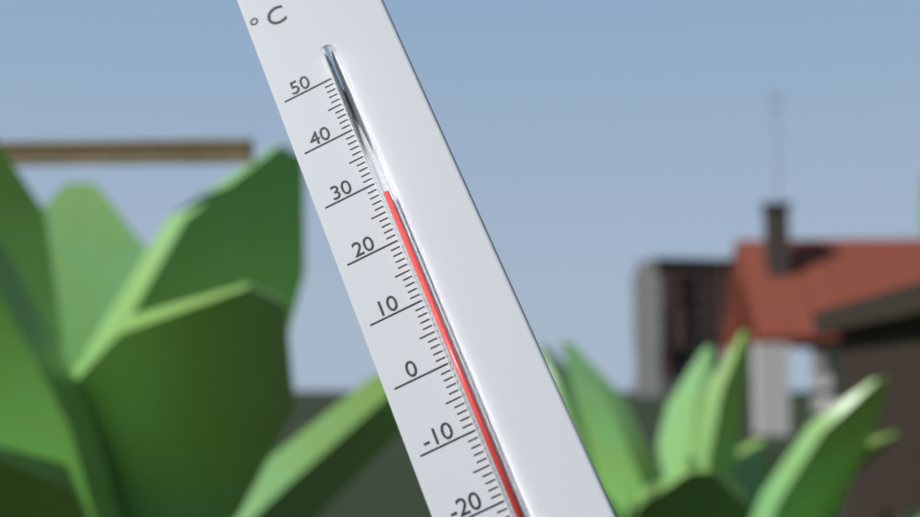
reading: 27 °C
